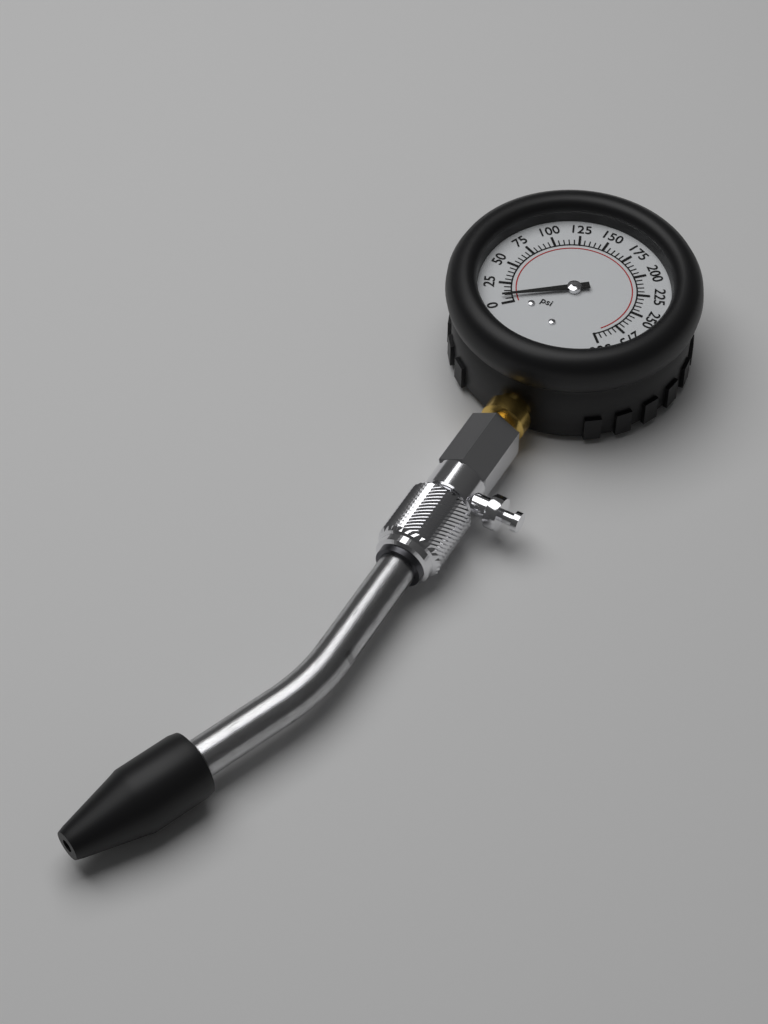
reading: 8 psi
